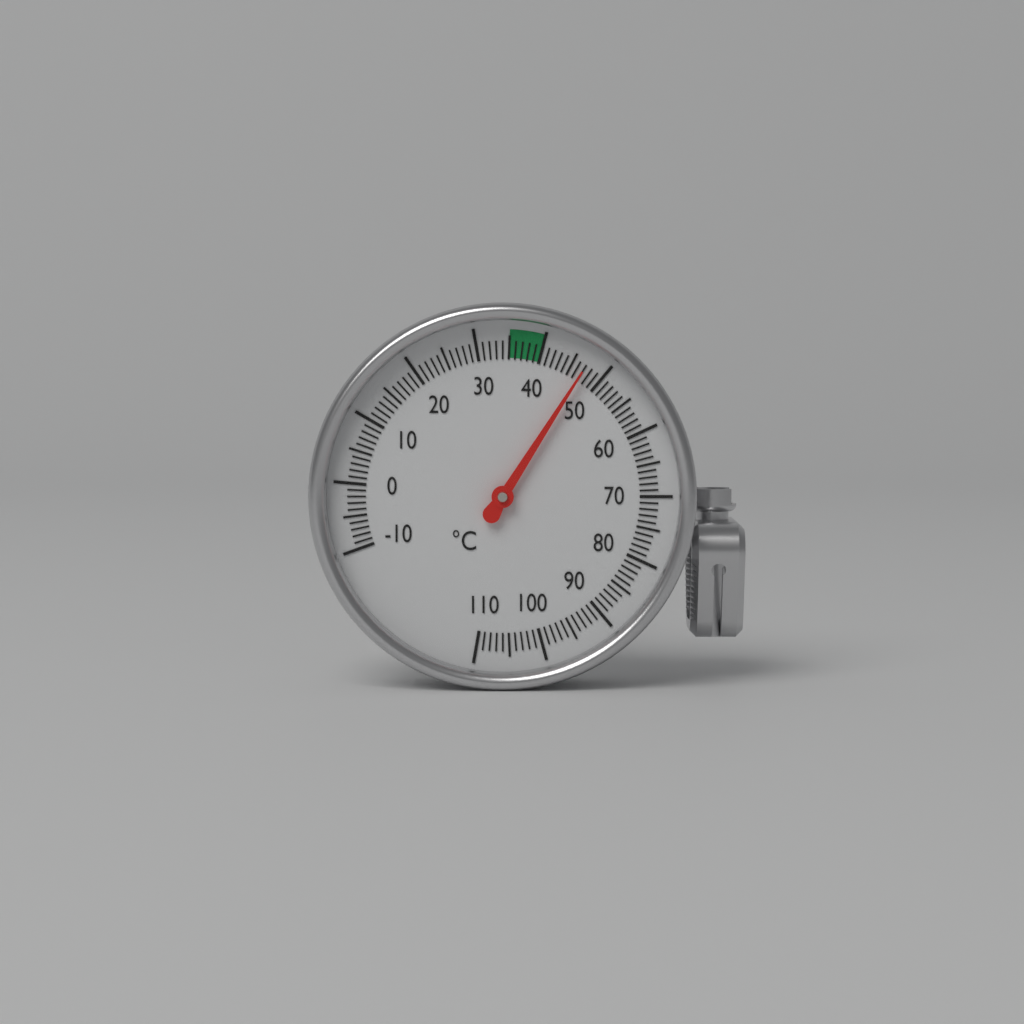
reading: 47 °C
